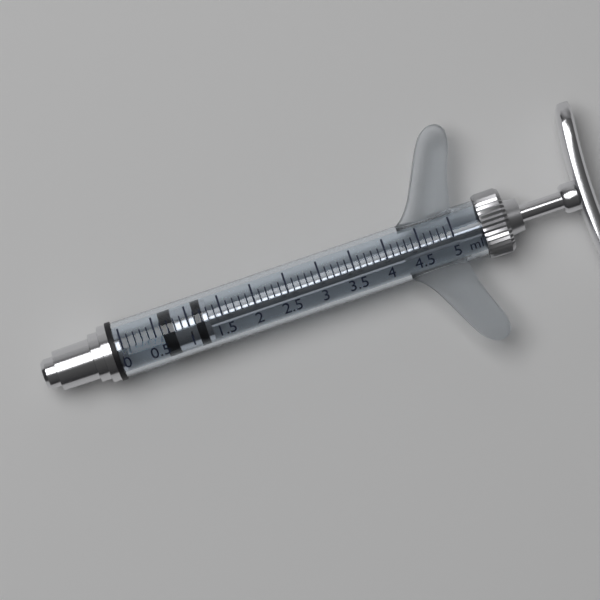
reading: 0.6 ml
